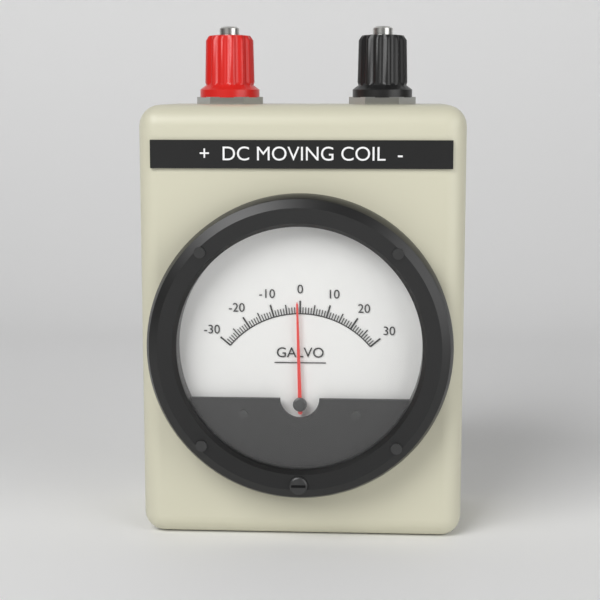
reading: -1 (no unit)
